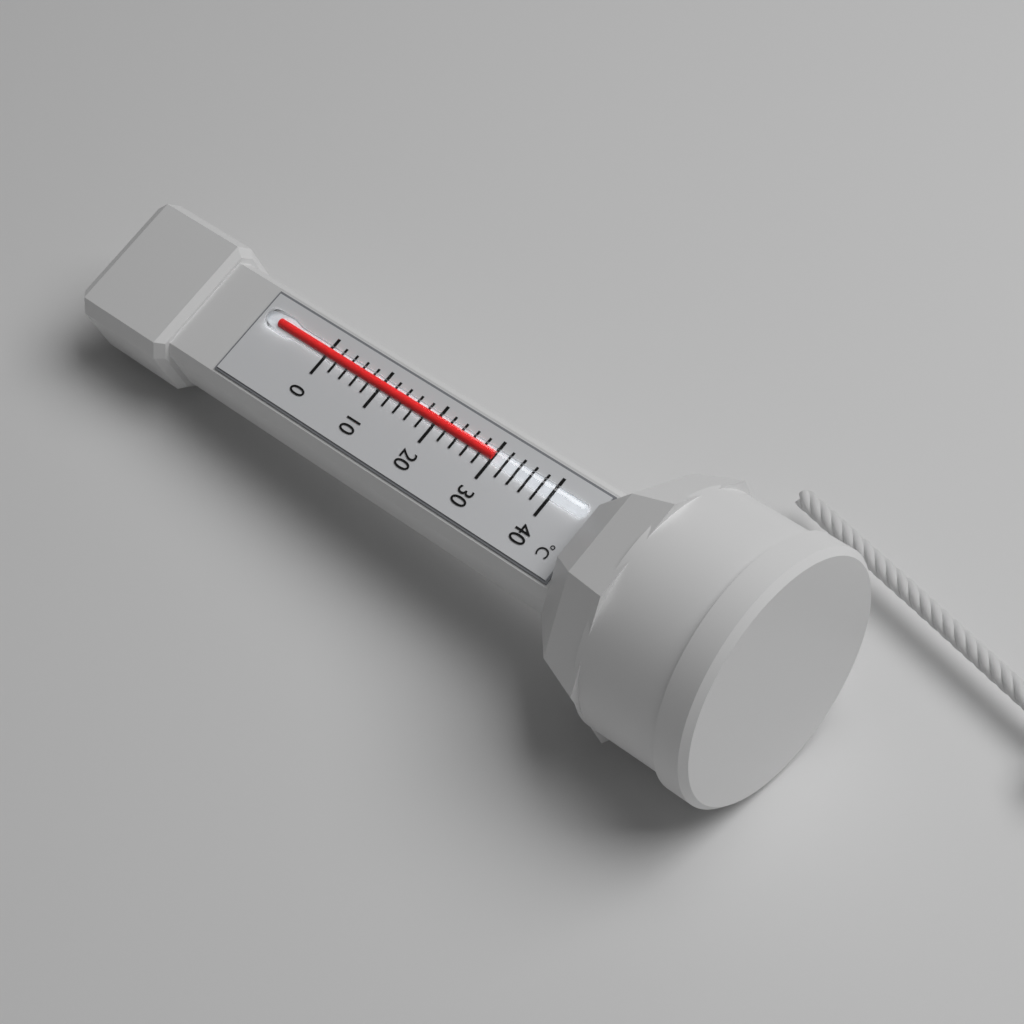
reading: 30 °C
